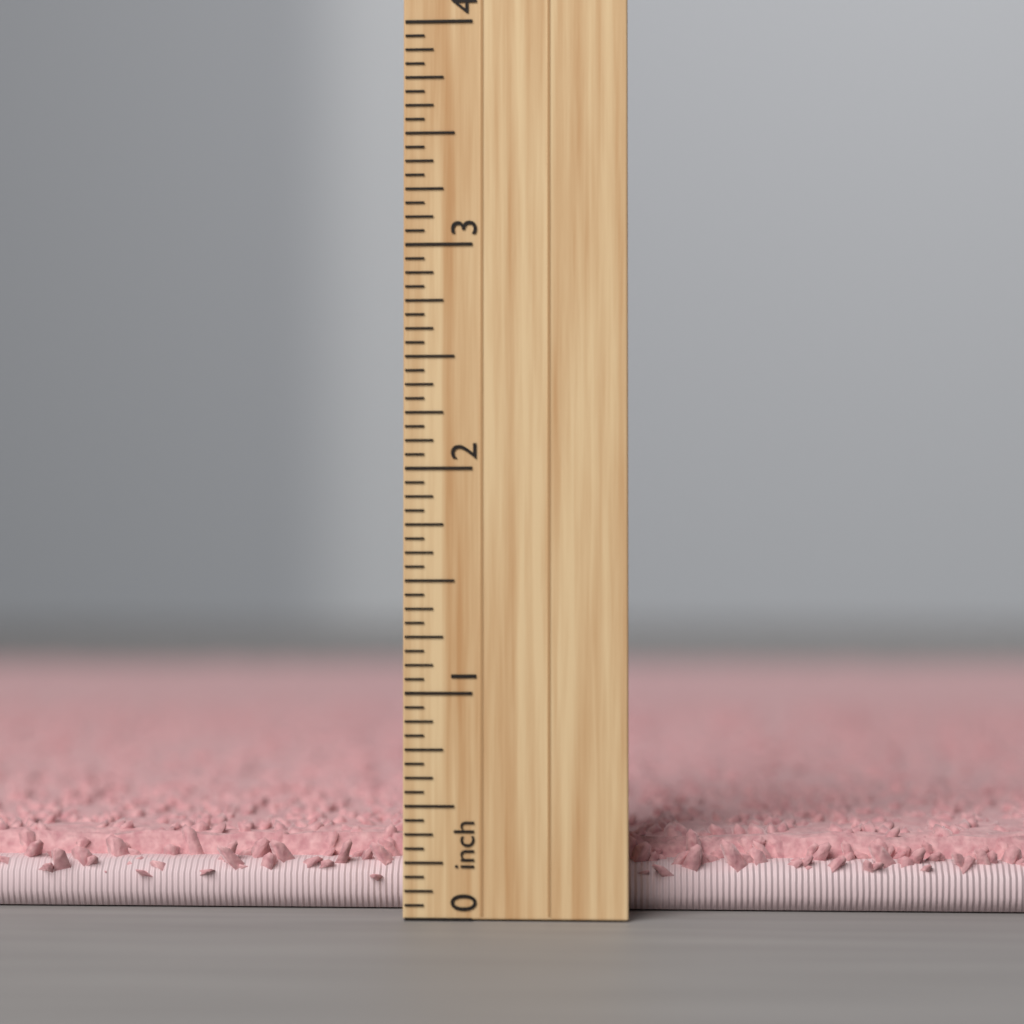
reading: 0.3750 inch
